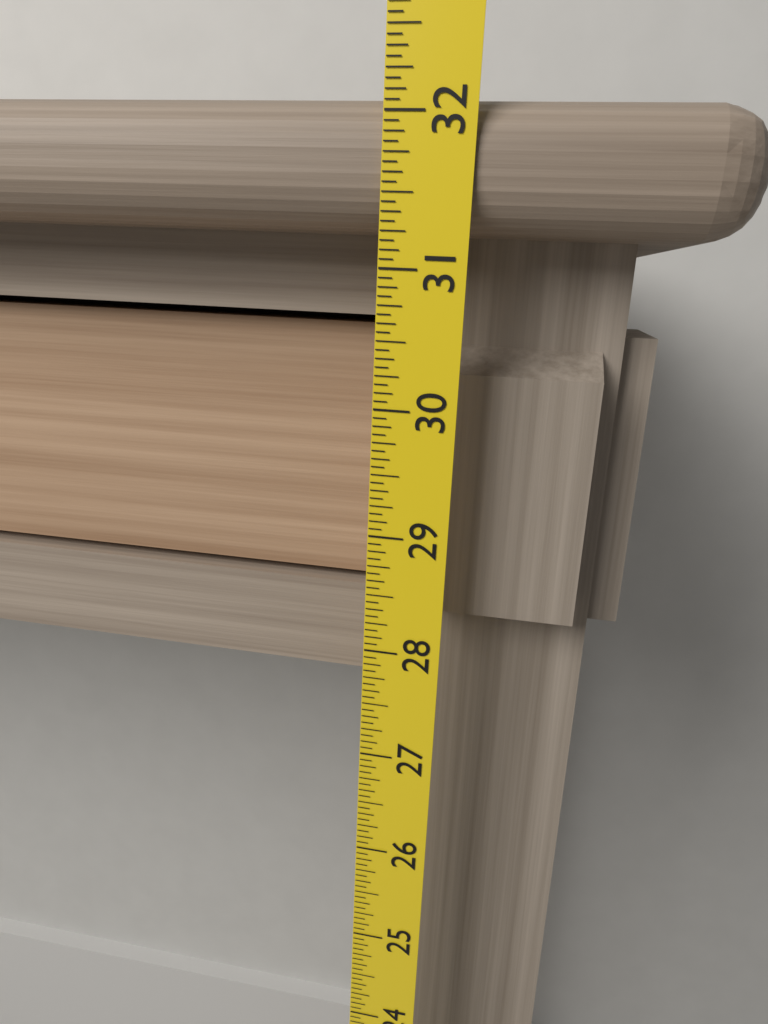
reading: 32.1250 (no unit)
